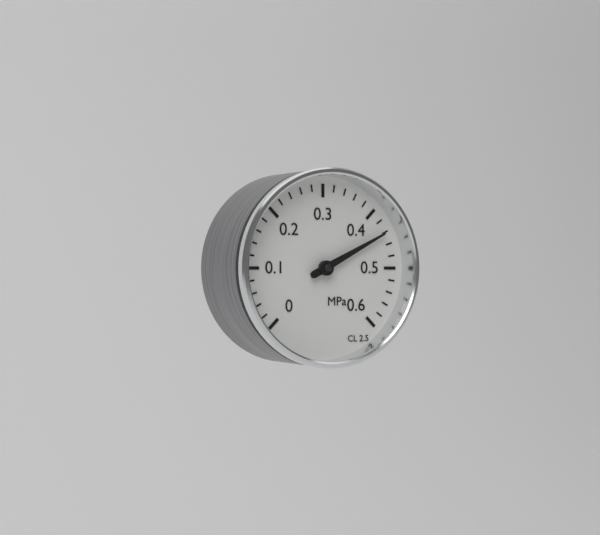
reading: 0.44 MPa
